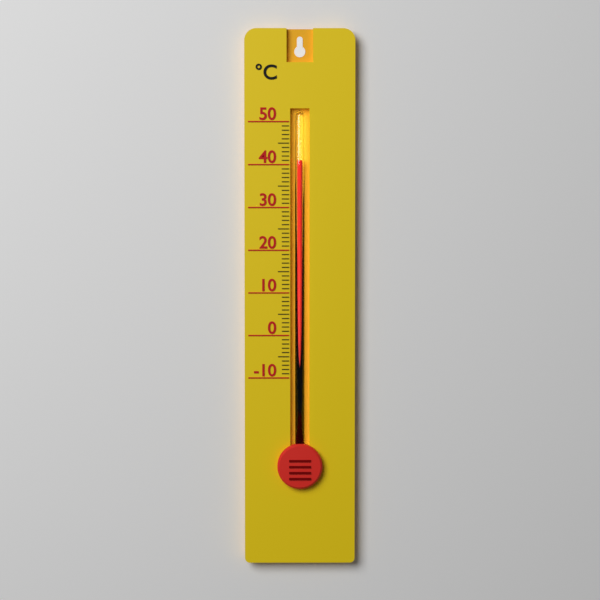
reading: 41 °C
